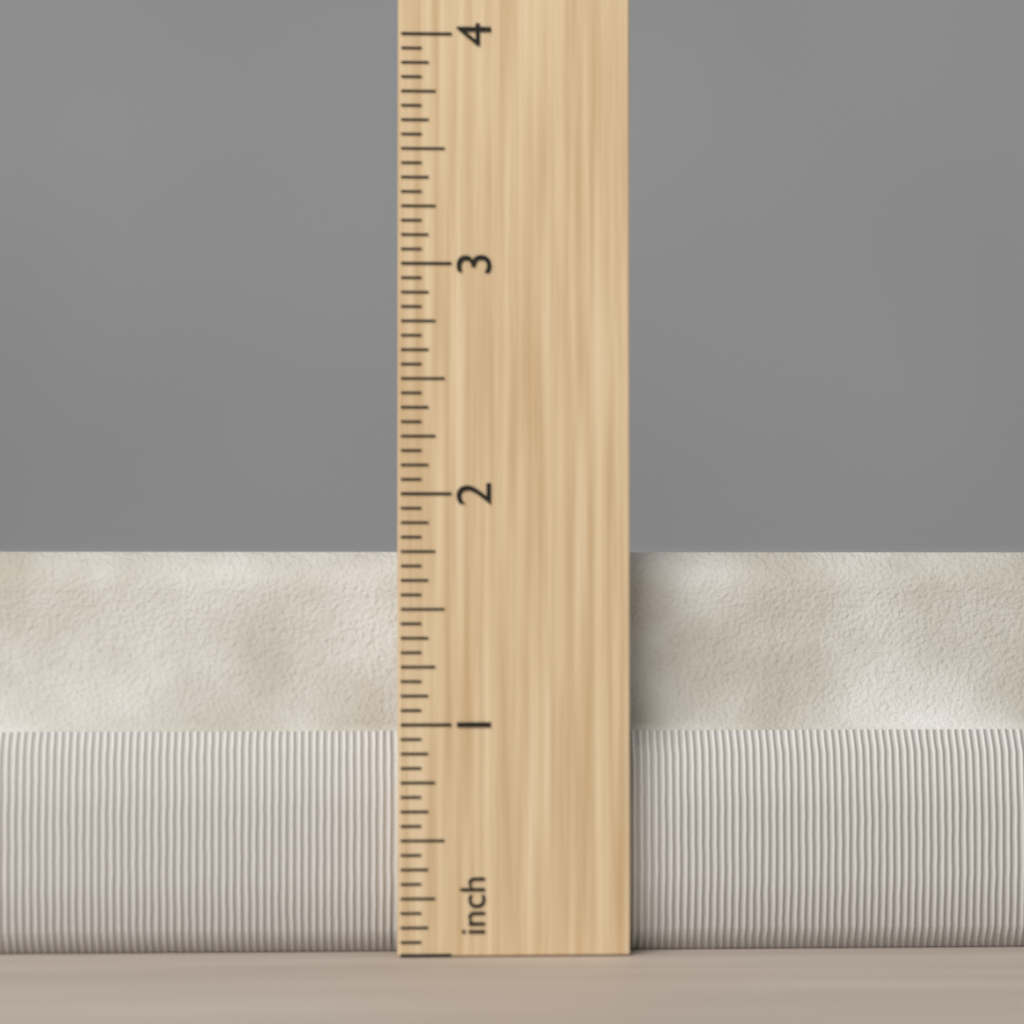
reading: 1.7500 in
